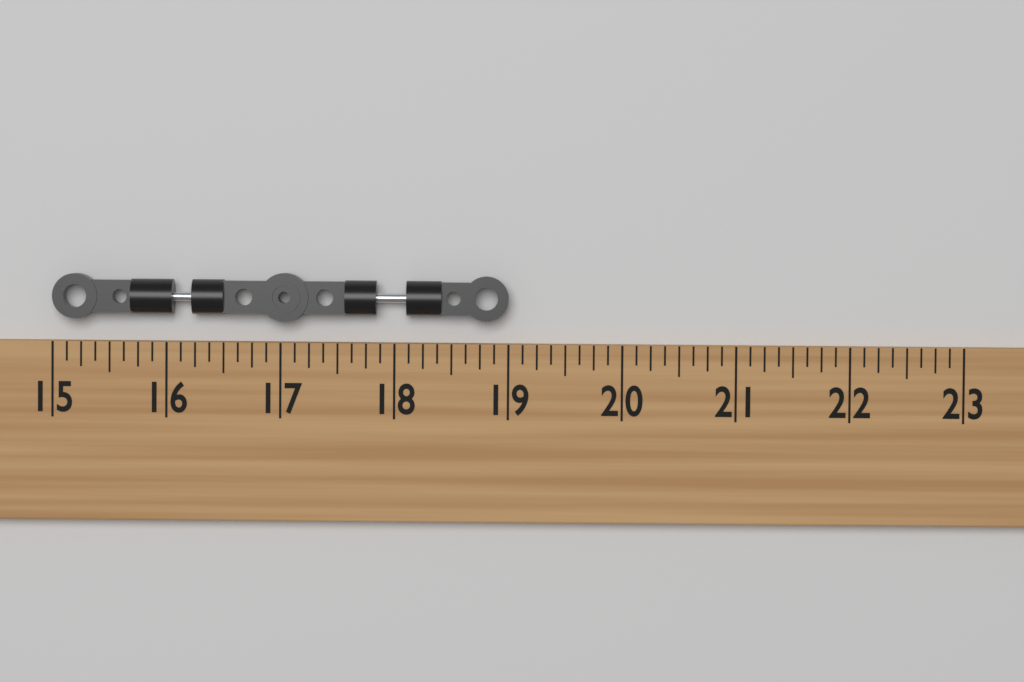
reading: 19.000 (no unit)
